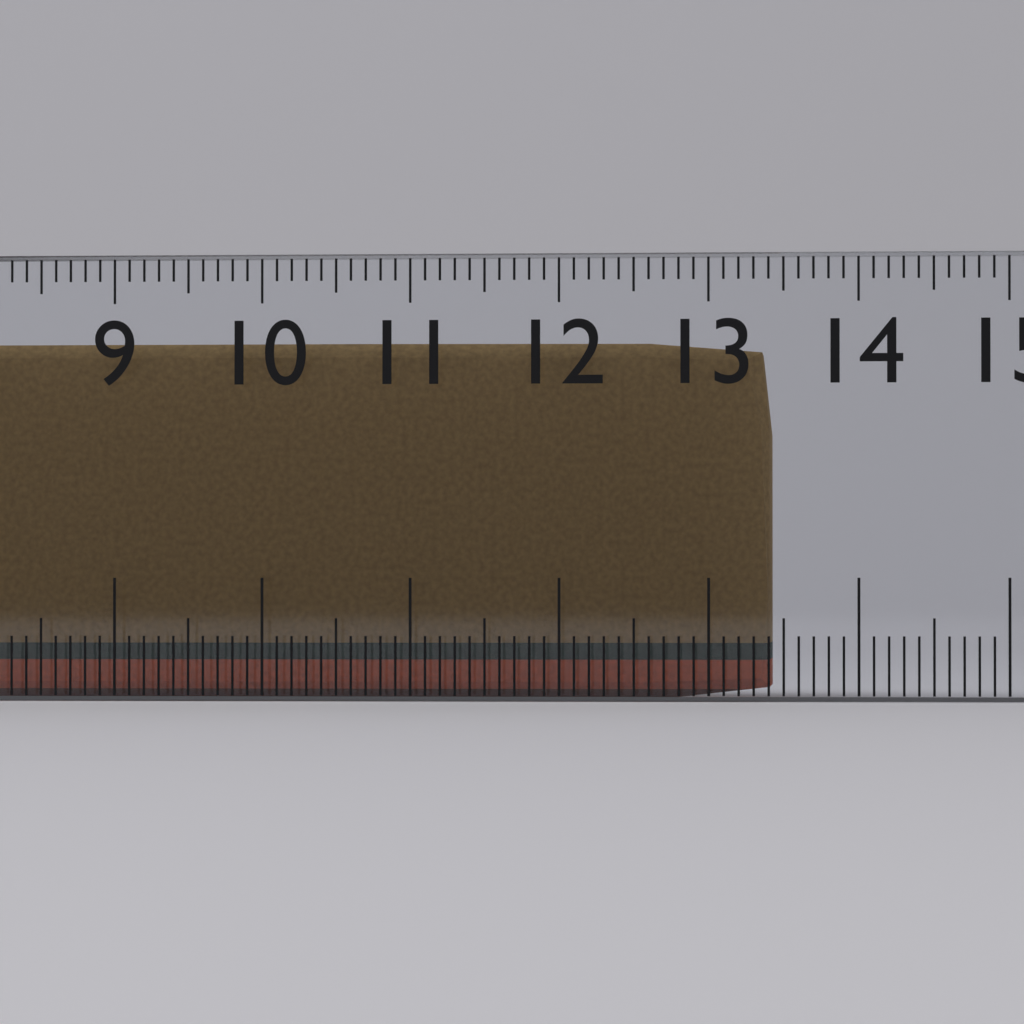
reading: 13.4 cm
